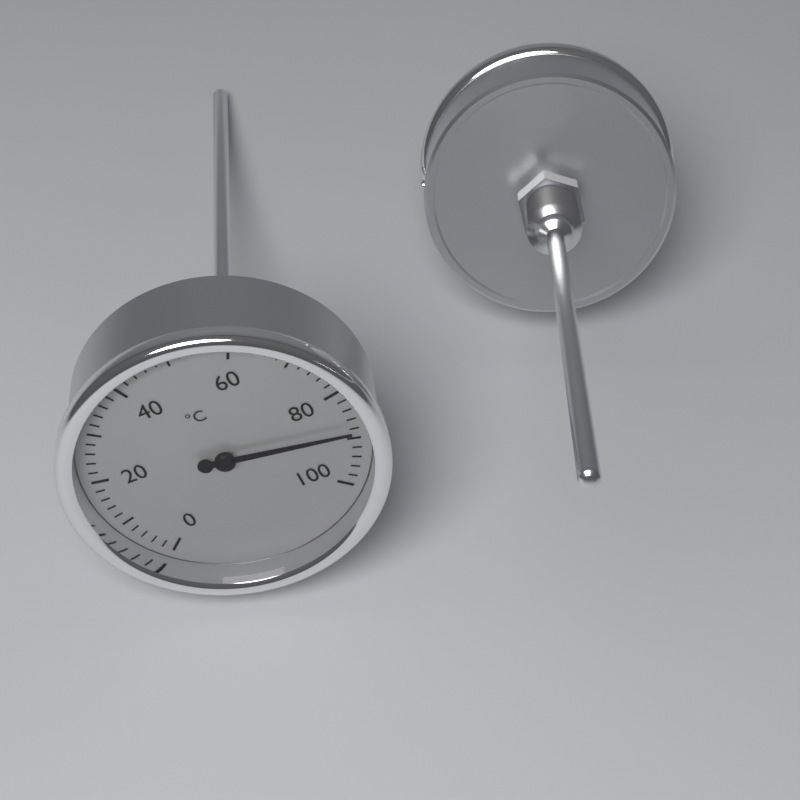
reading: 88 °C
